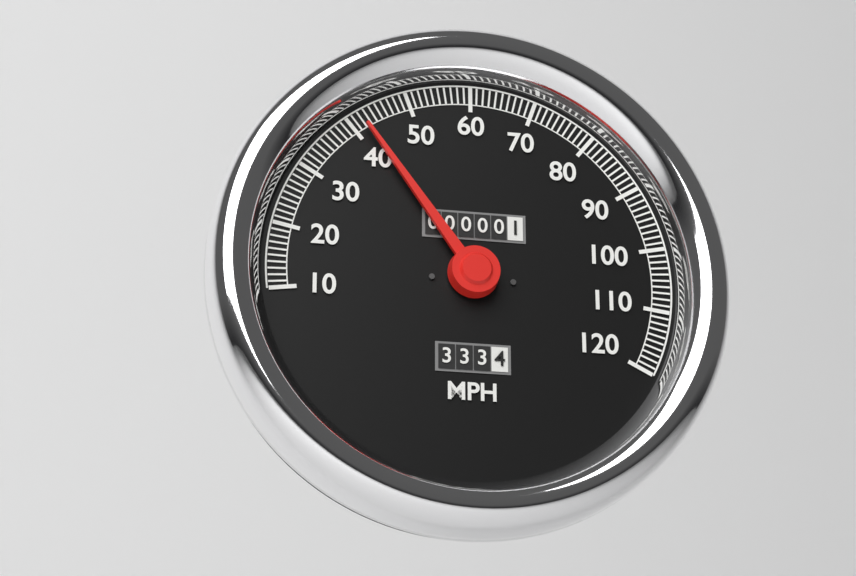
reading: 42 MPH
